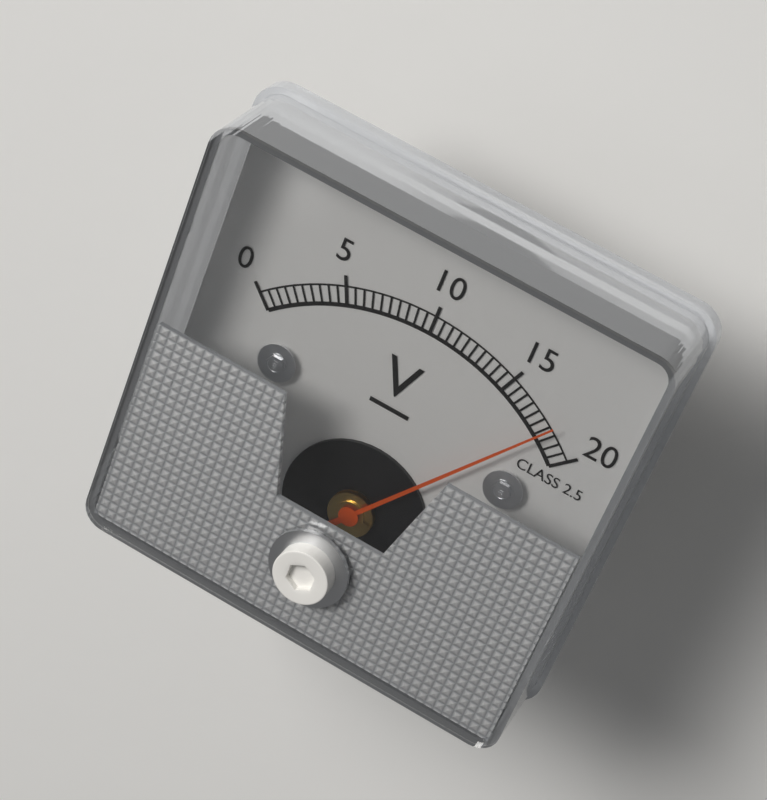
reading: 18.0 V
